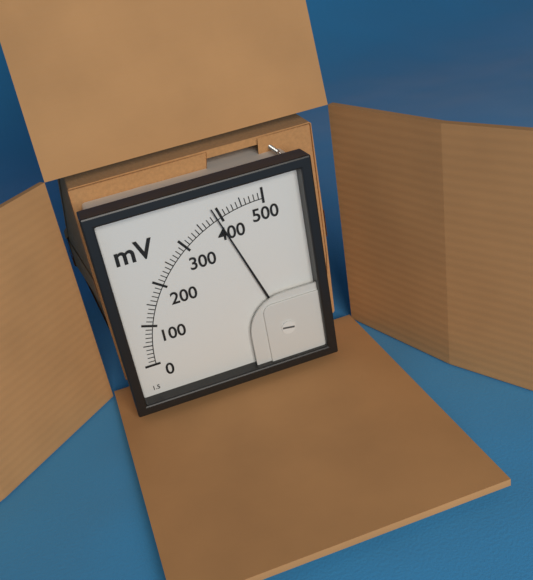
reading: 390 mV
